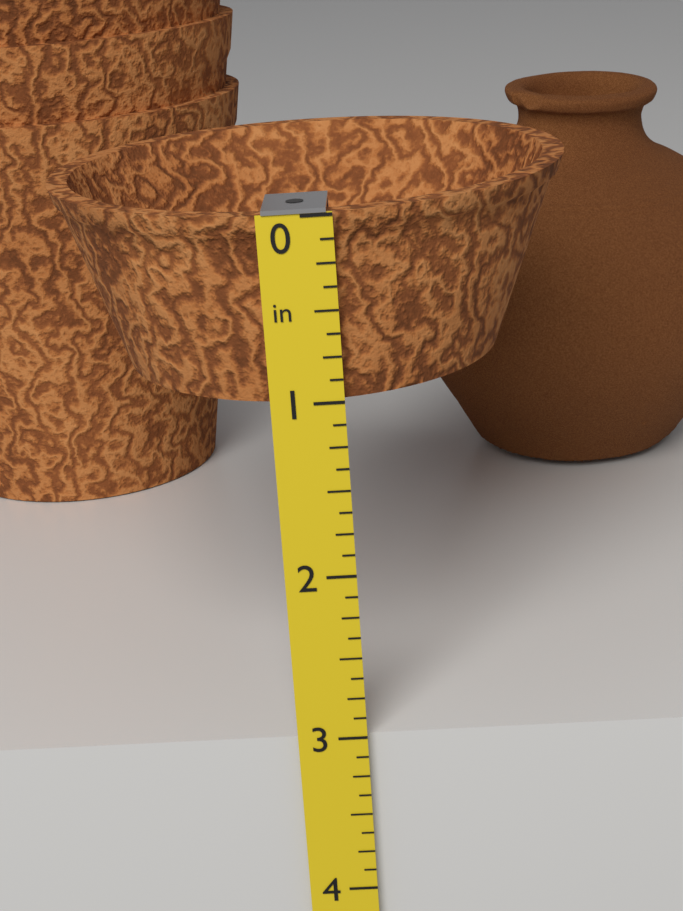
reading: 1.000 in
